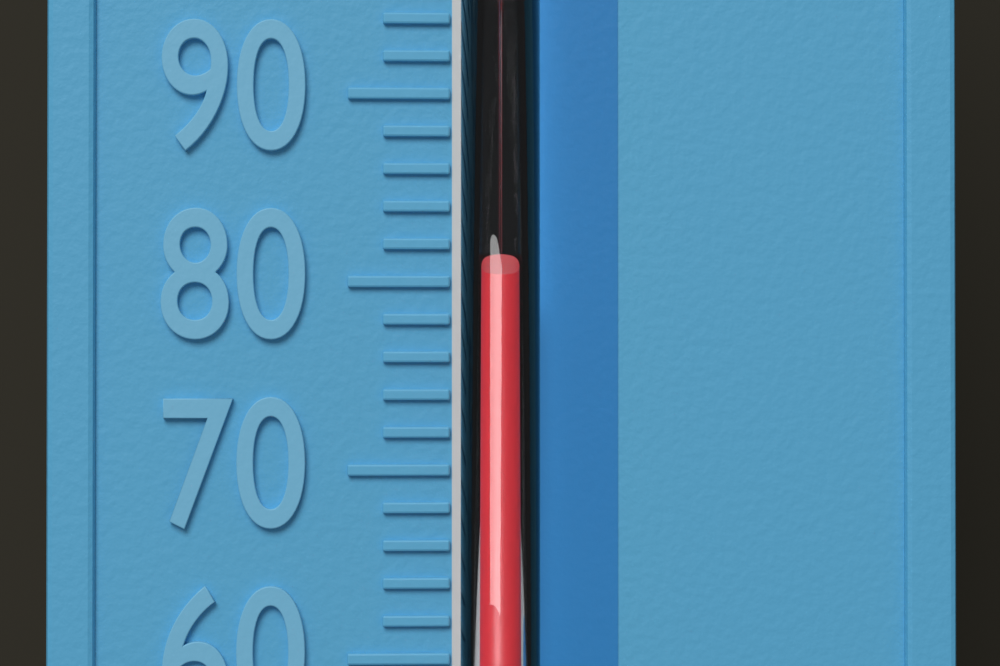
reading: 80 °F
